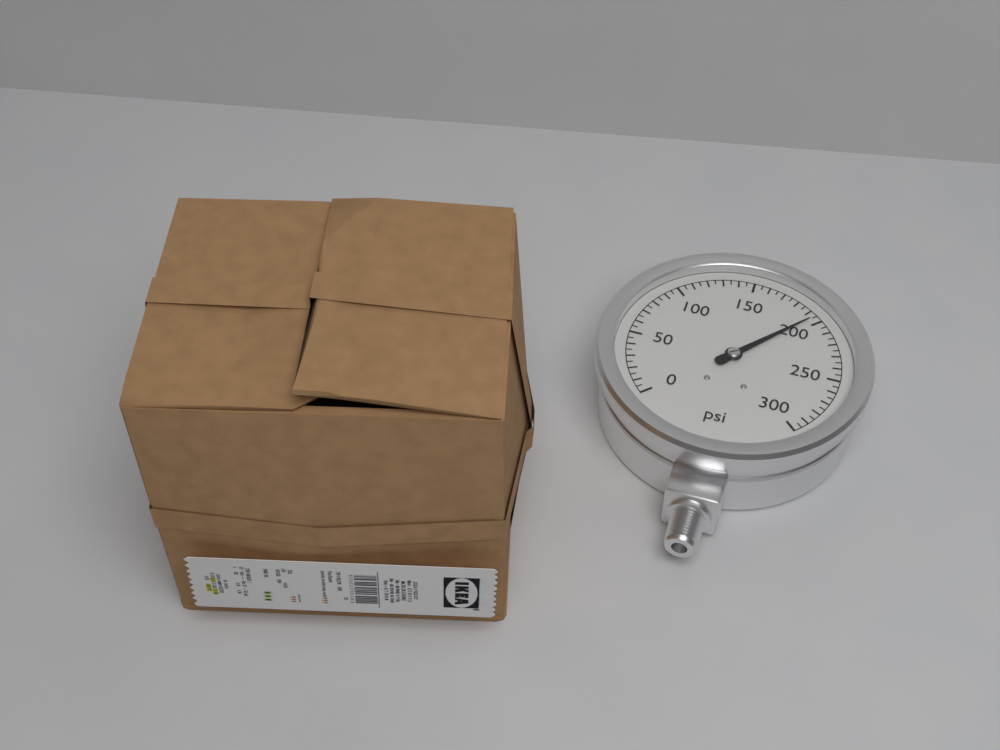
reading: 195 psi
